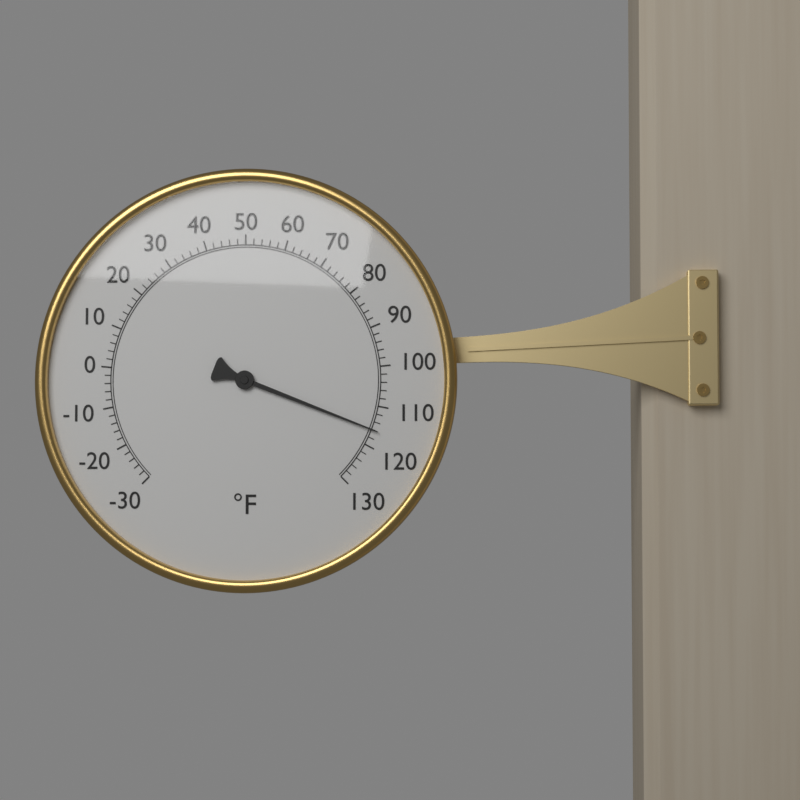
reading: 116 °F
